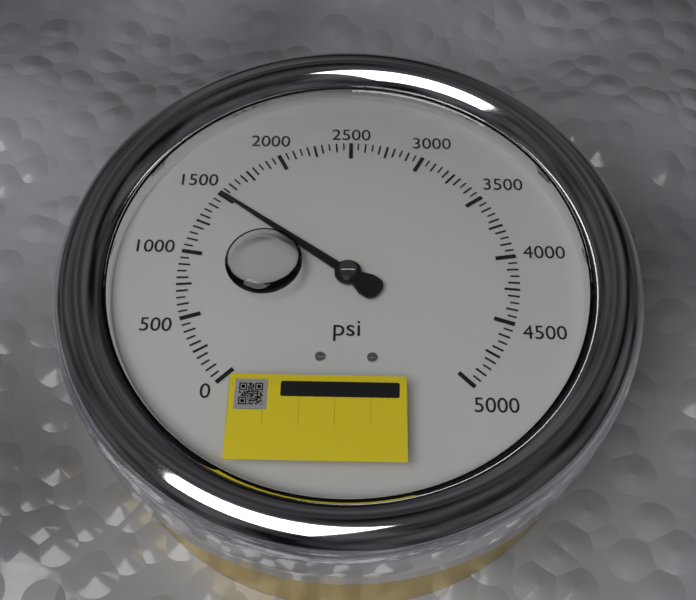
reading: 1500 psi
